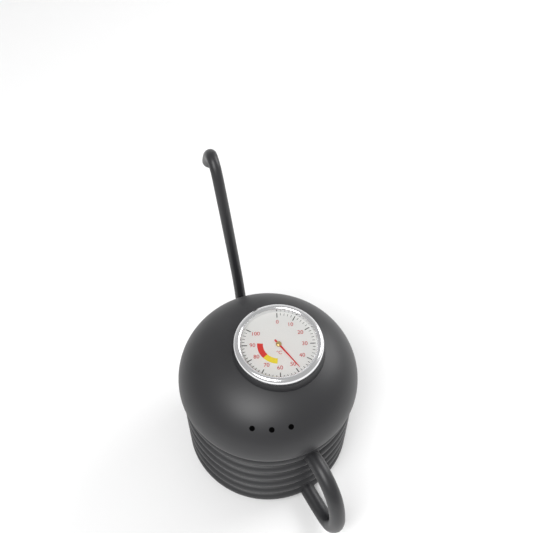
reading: 48 °C
